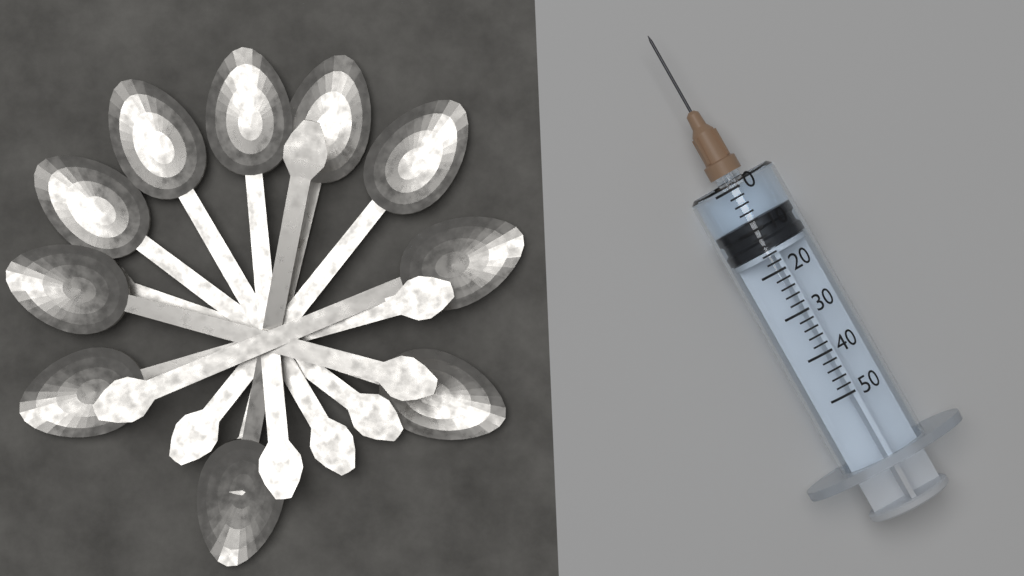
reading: 8 (no unit)
